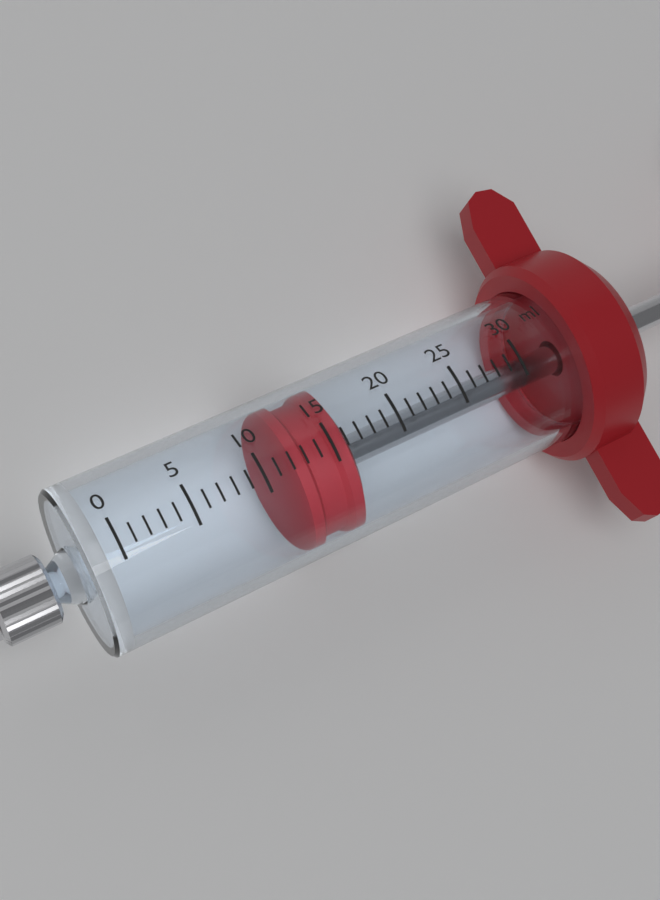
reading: 12 ml
